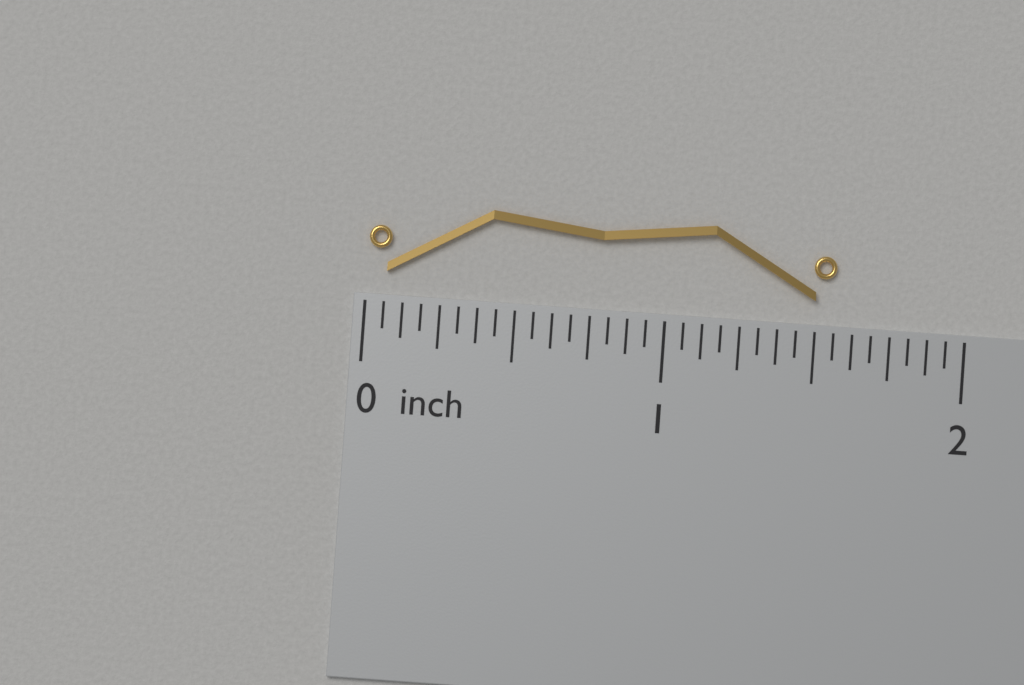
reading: 1.5625 inch
